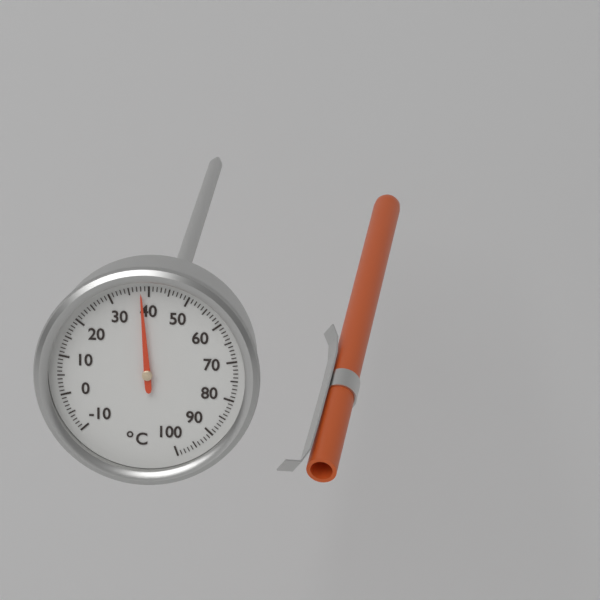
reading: 38 °C
